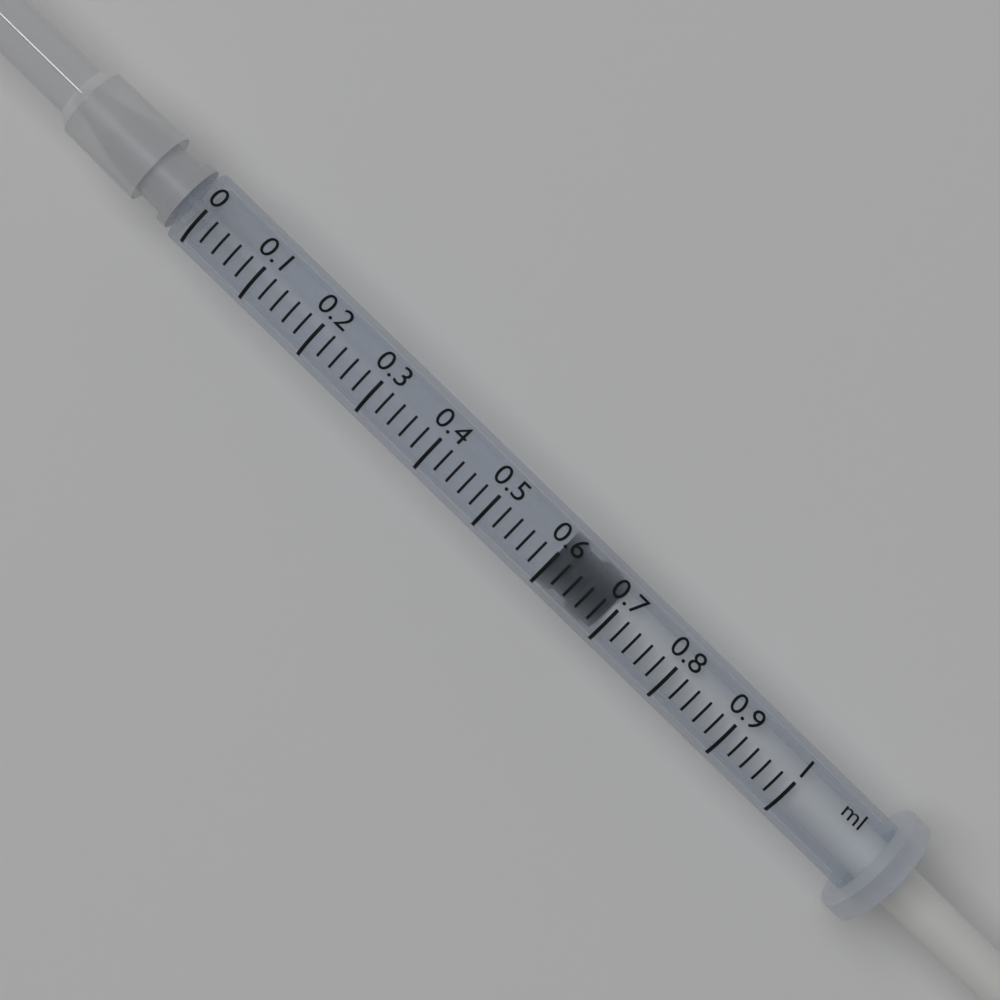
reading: 0.60 ml
